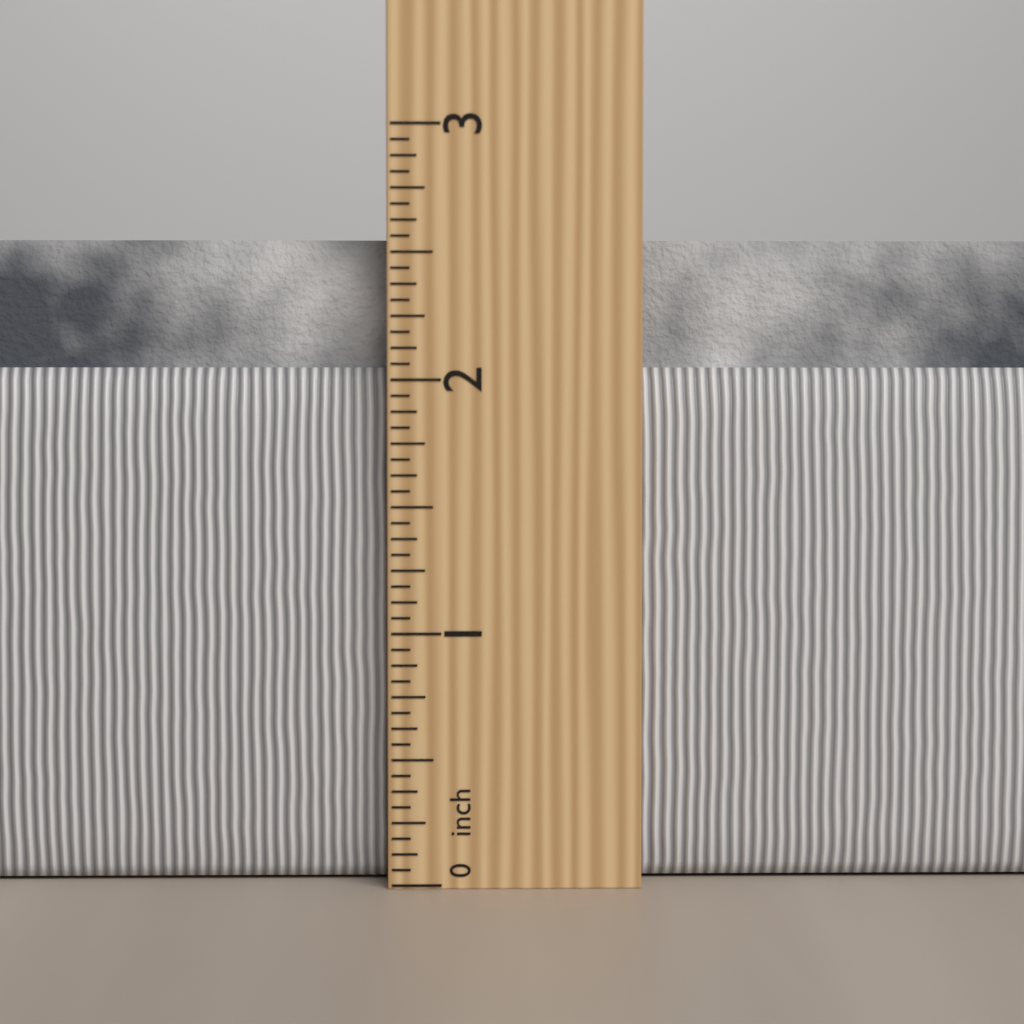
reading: 2.5625 in
